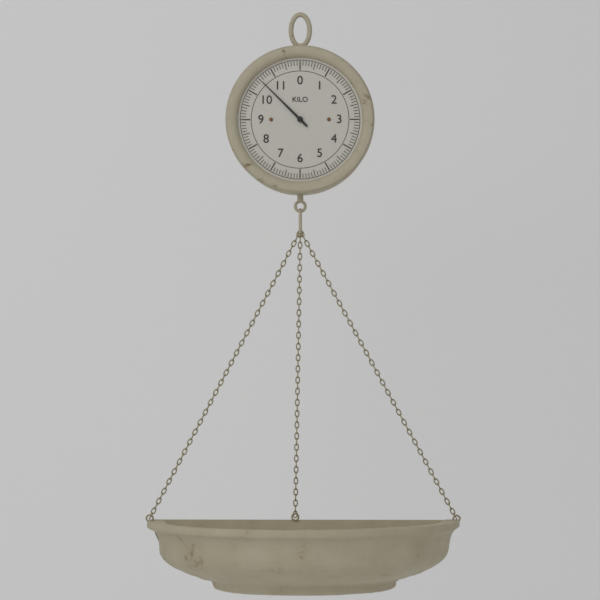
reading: 10.5 kg
